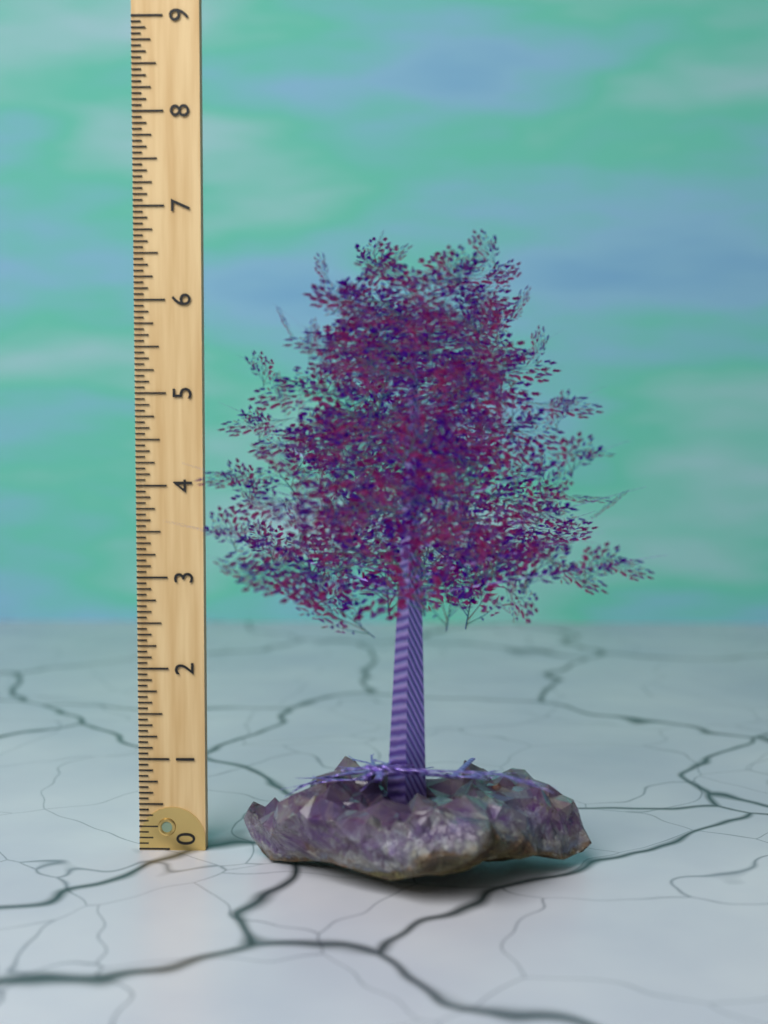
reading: 6.6250 (no unit)
